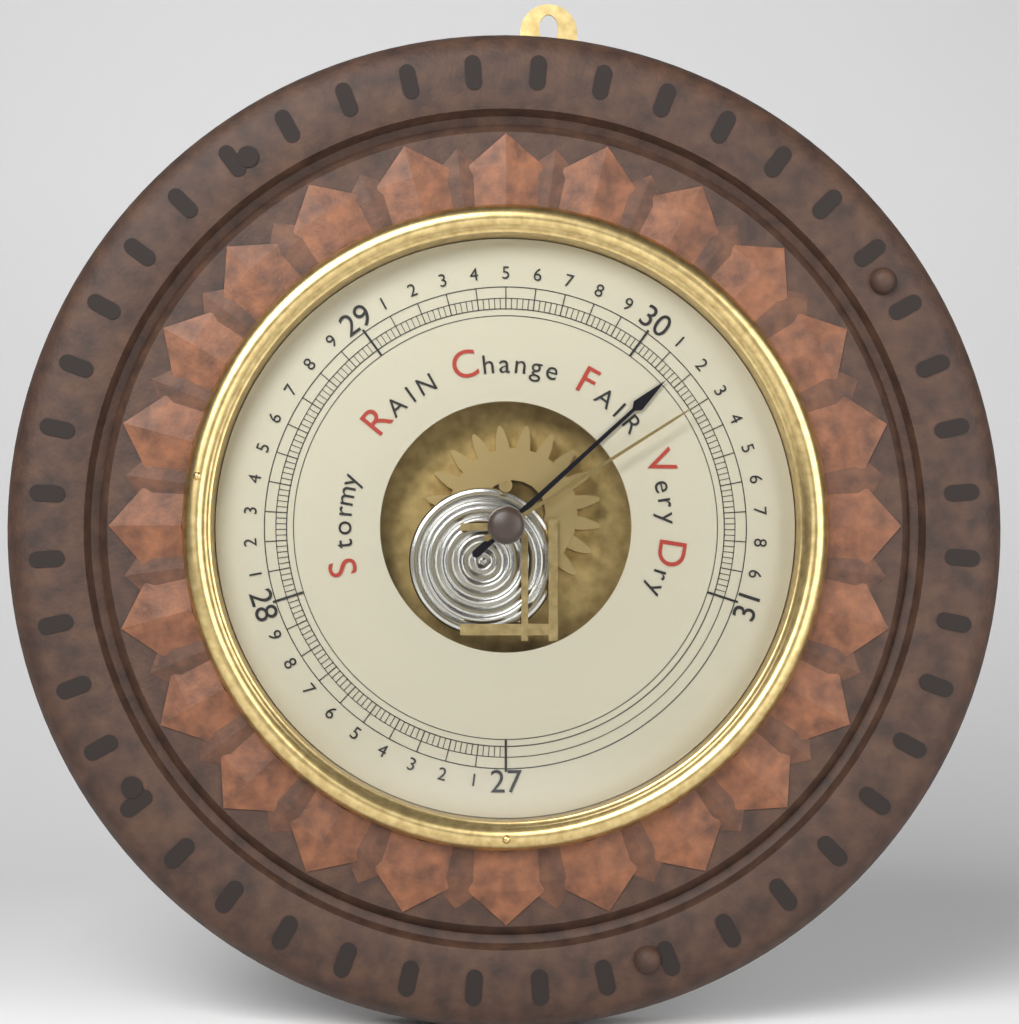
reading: 30.16 inHg
